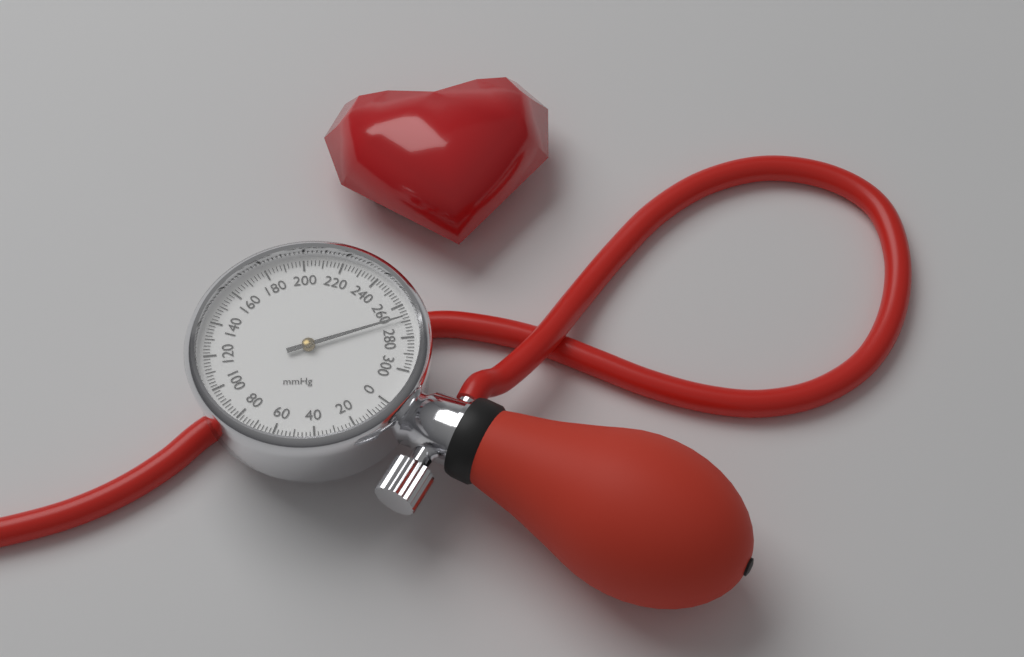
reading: 268 mmHg
